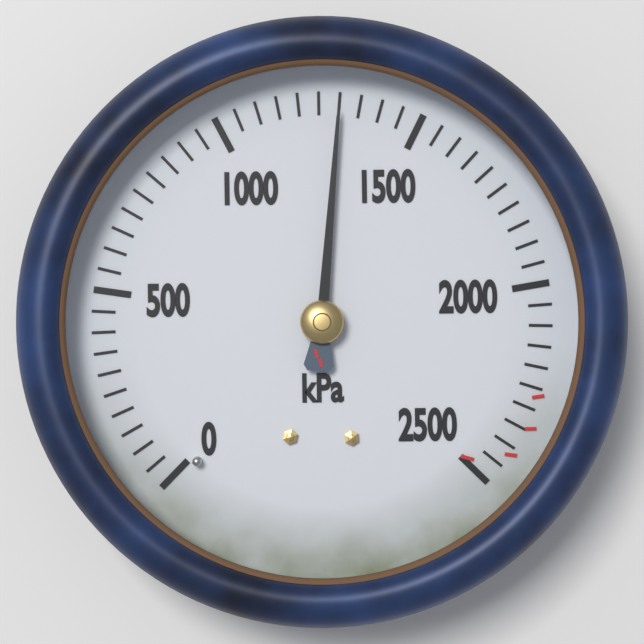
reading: 1300 kPa
